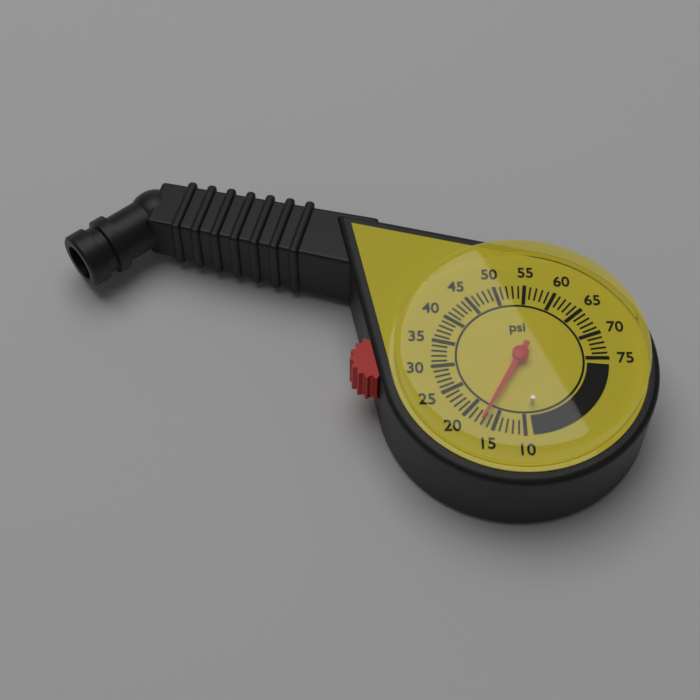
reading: 17 psi
